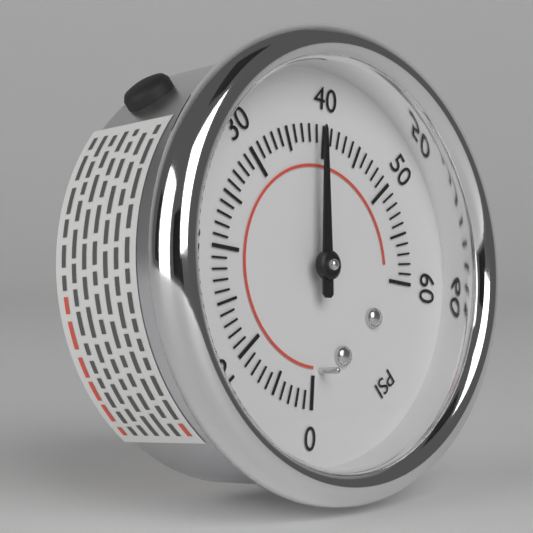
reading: 39 psi
